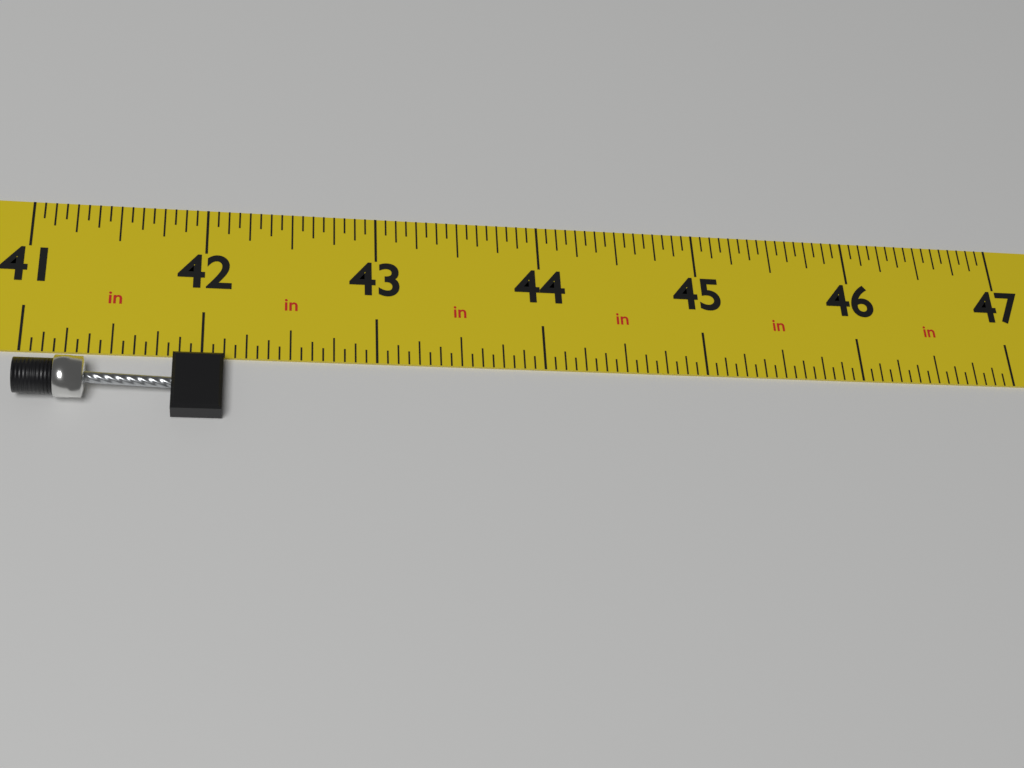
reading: 42.1250 in
